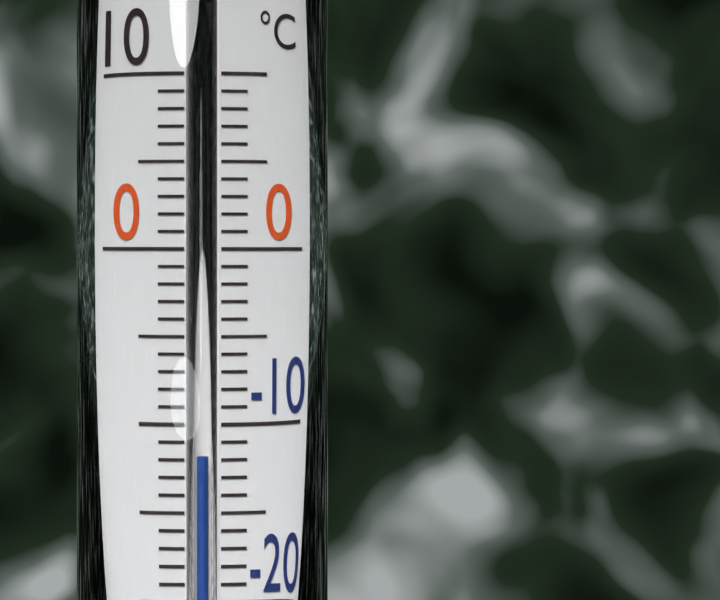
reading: -12 °C
